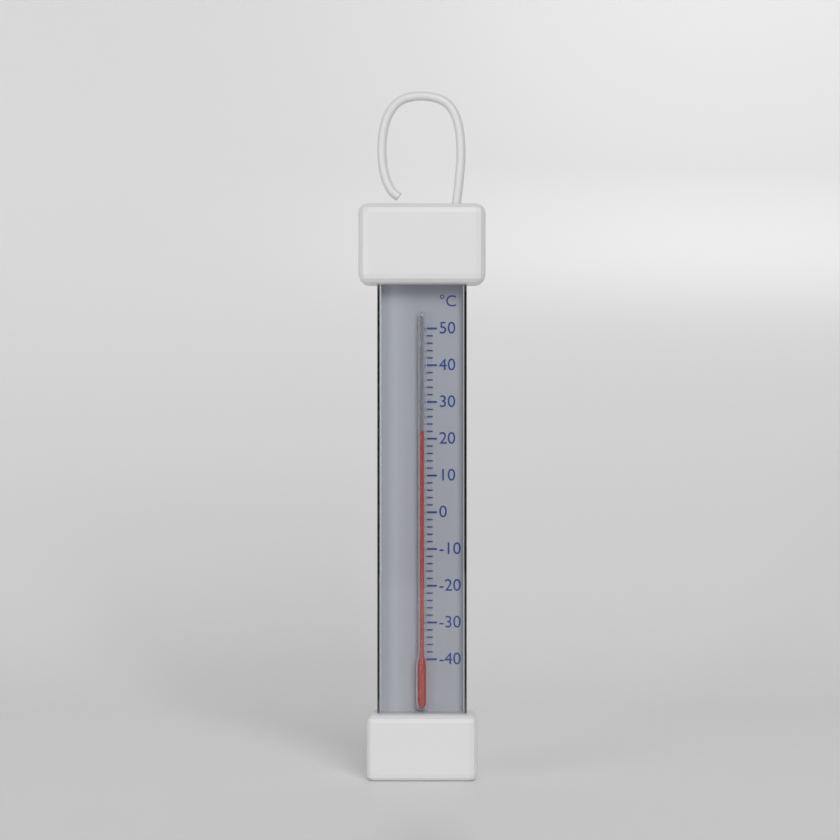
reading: 22 °C
